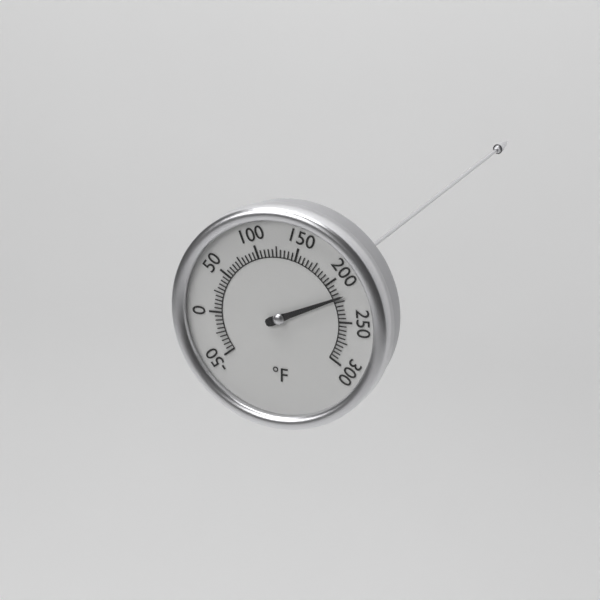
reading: 220 °F
